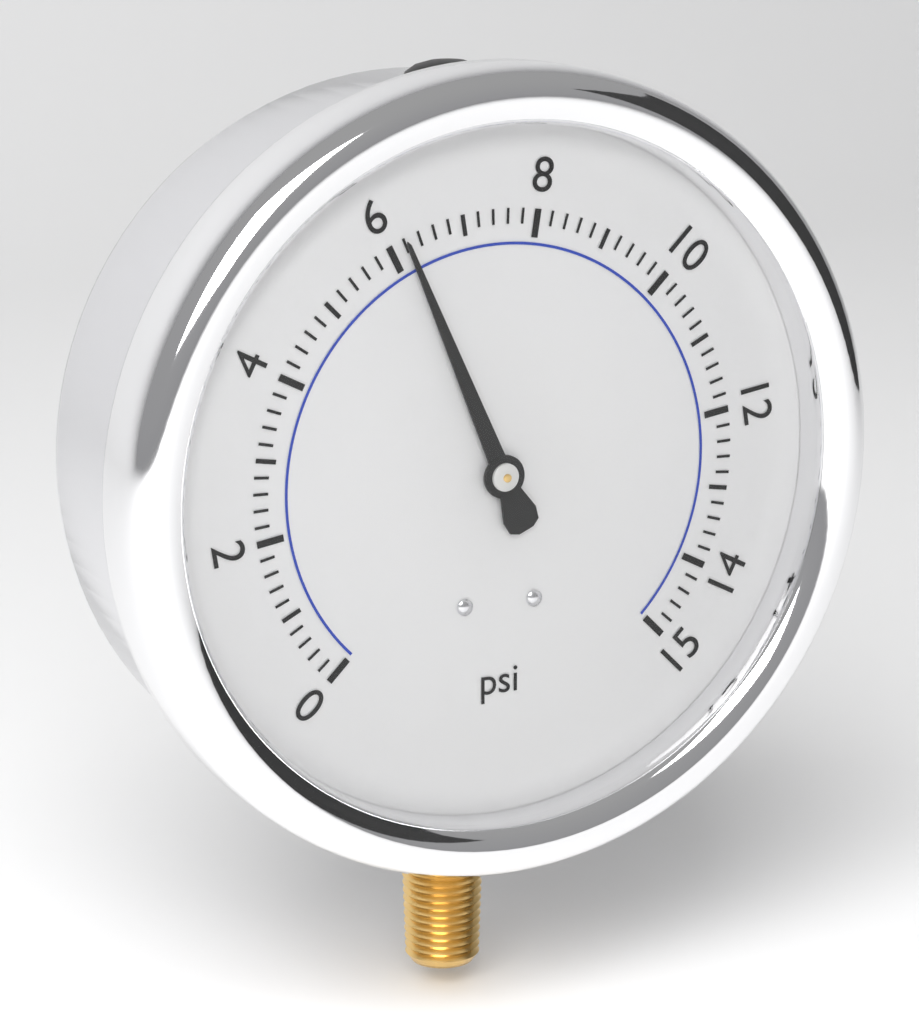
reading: 6.2 psi
